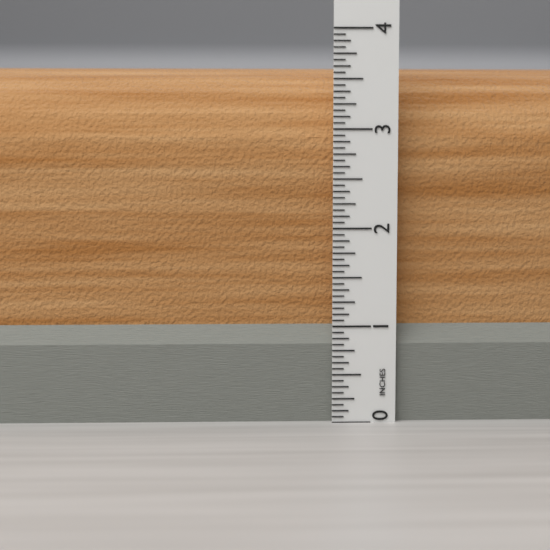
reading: 3.6875 in
